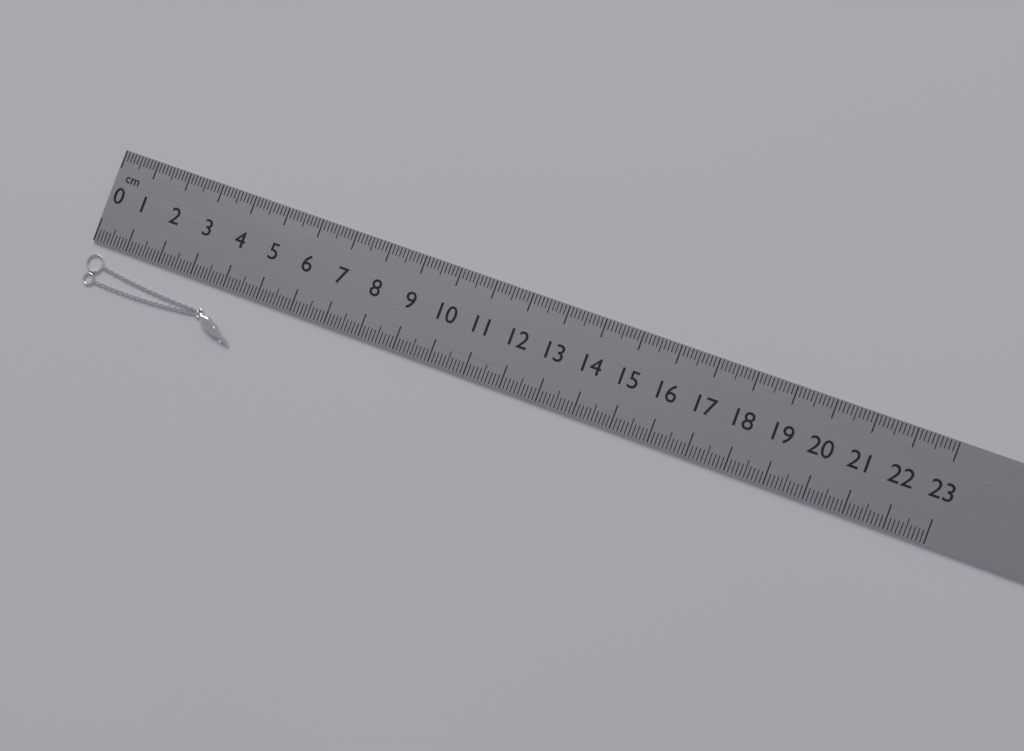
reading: 4.7 cm
